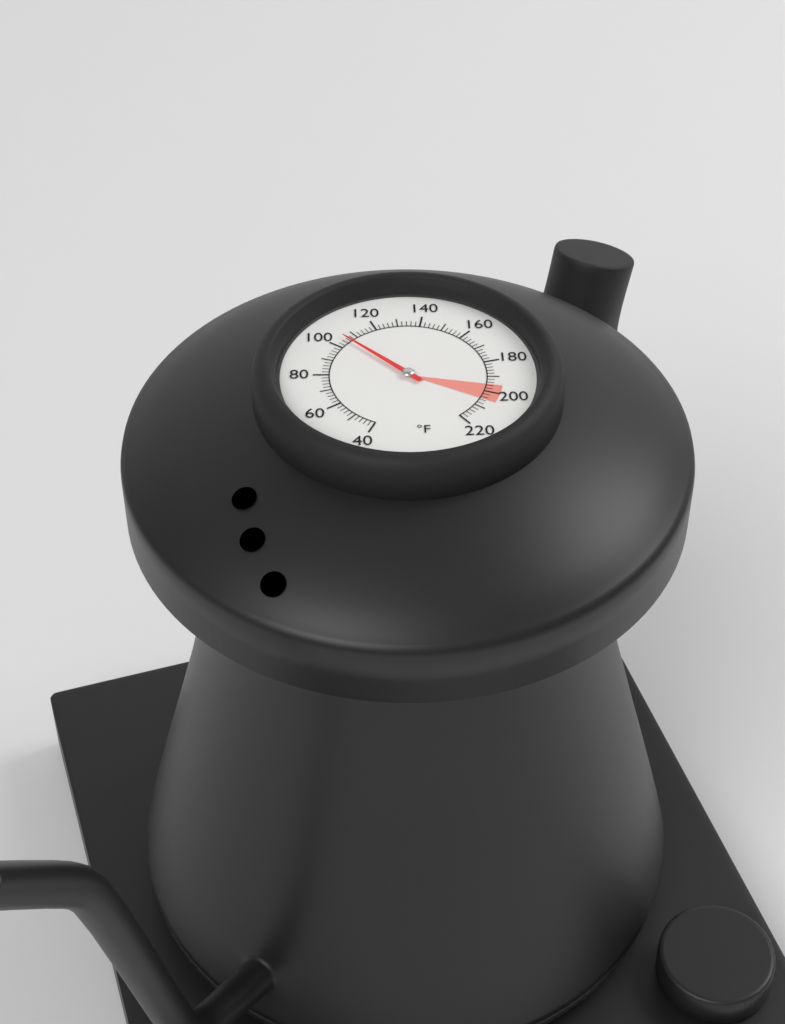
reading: 106 °F
